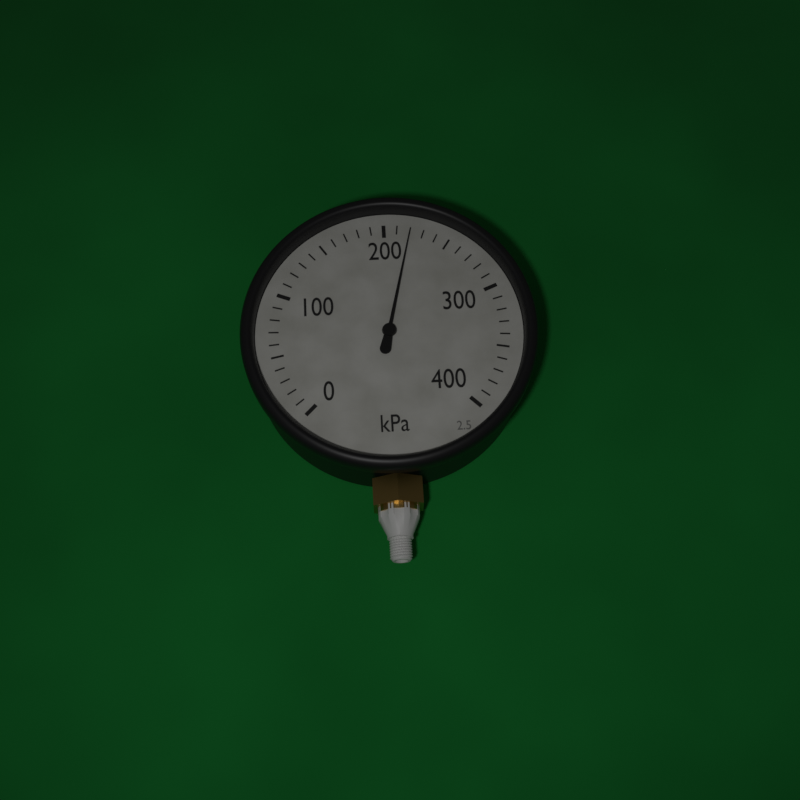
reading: 220 kPa
